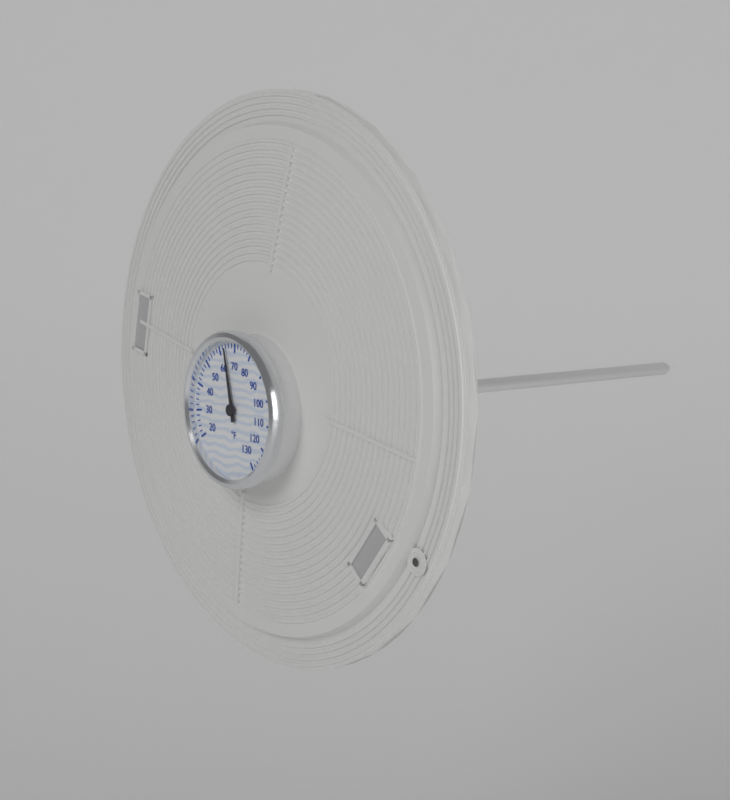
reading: 64 °F
